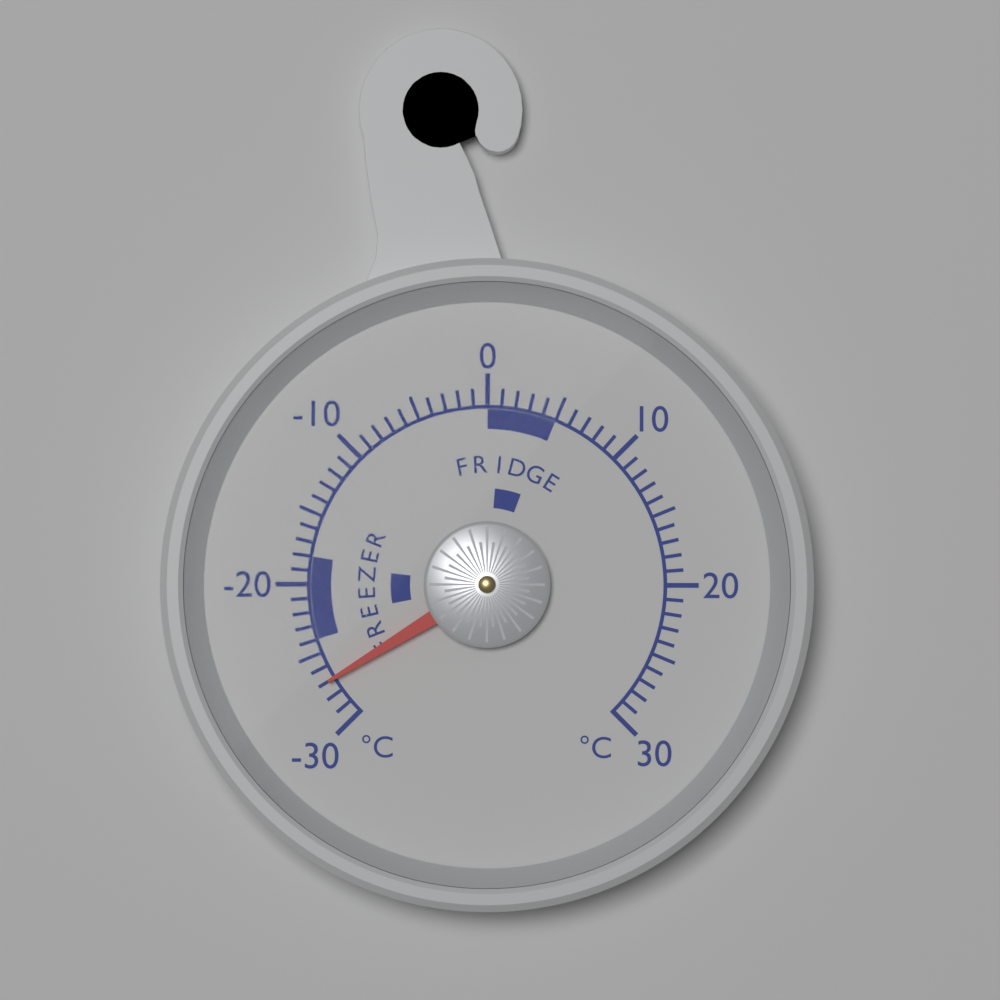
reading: -27 °C
